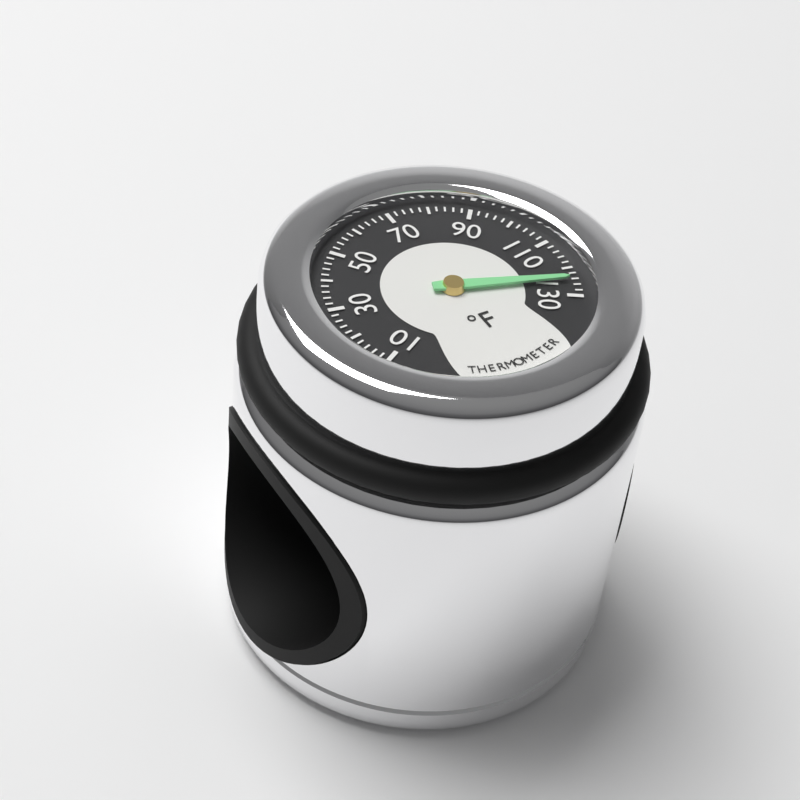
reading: 124 °F
